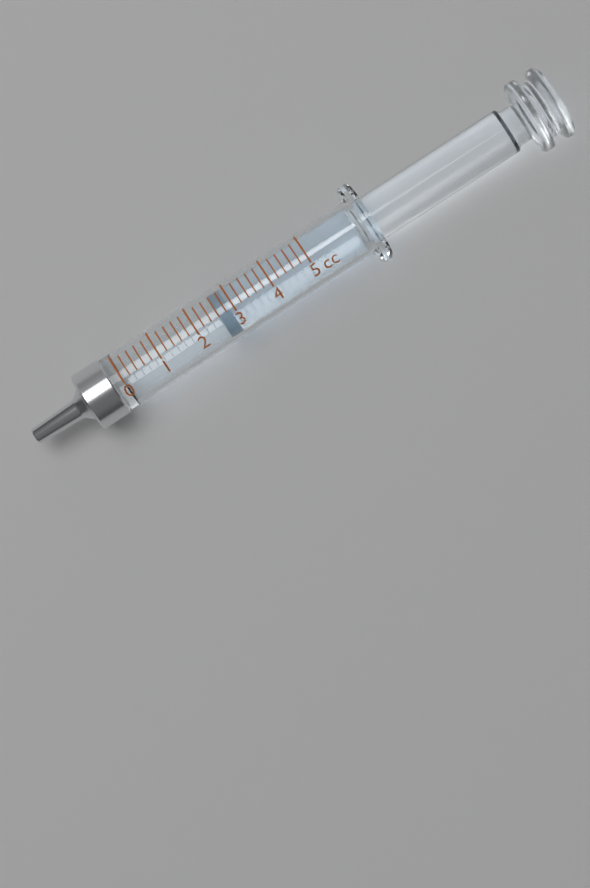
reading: 2.6 cc
